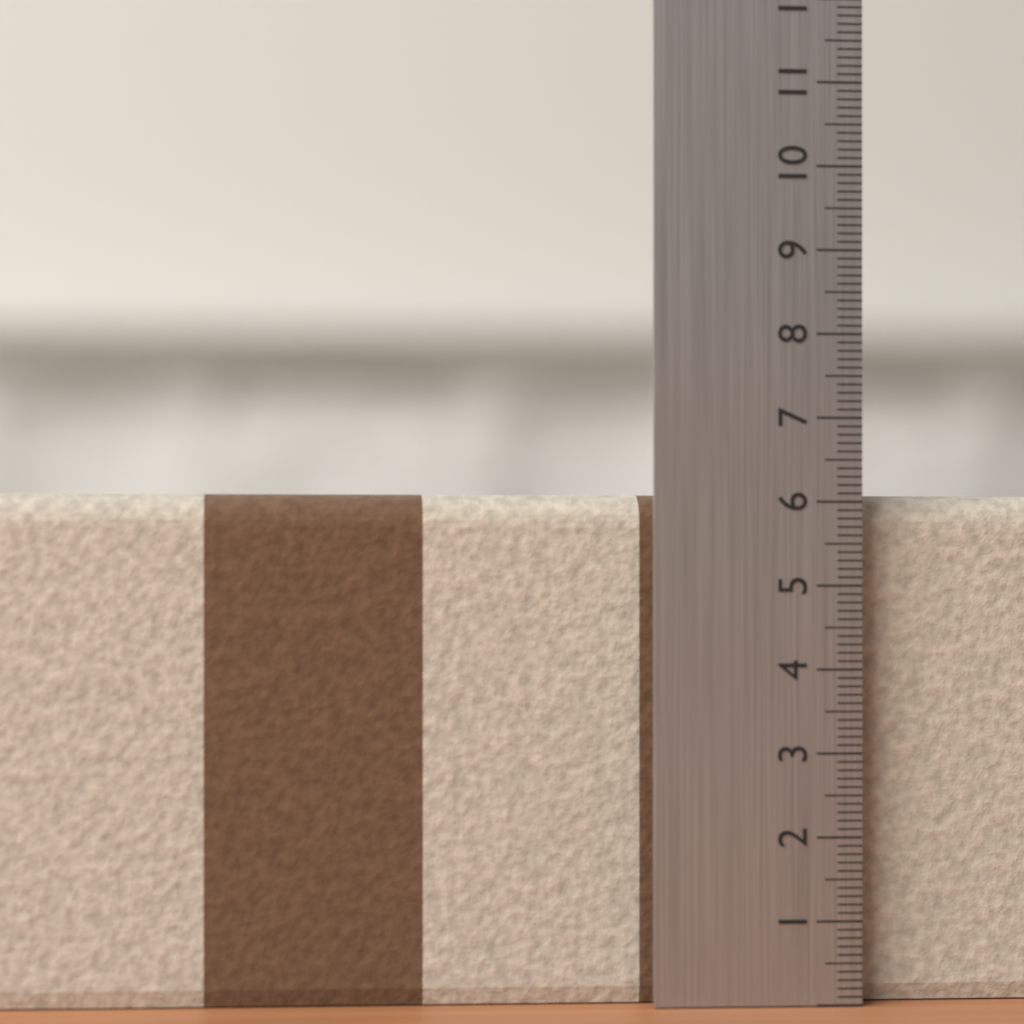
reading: 6.1 (no unit)
